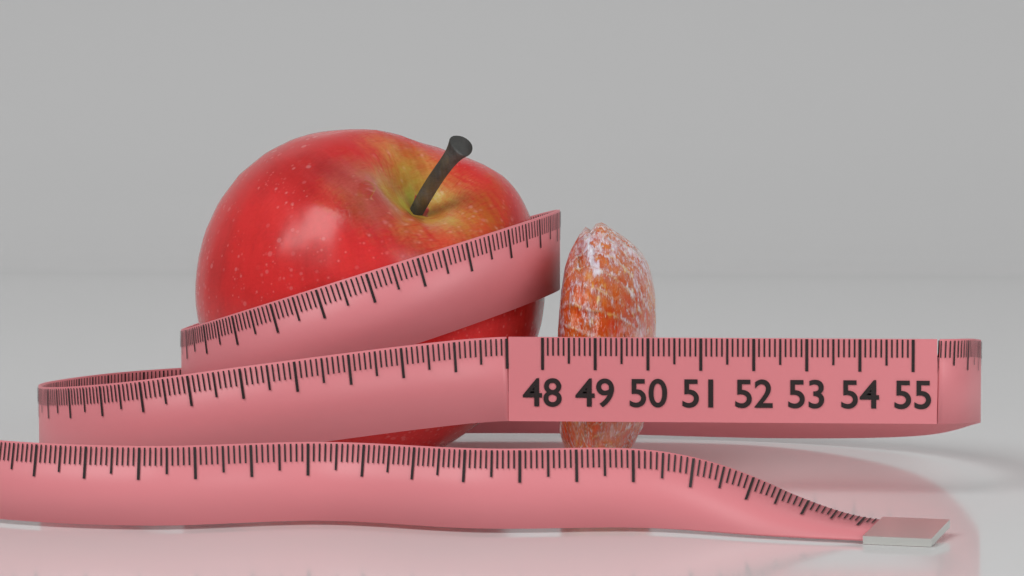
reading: 49.9 (no unit)
